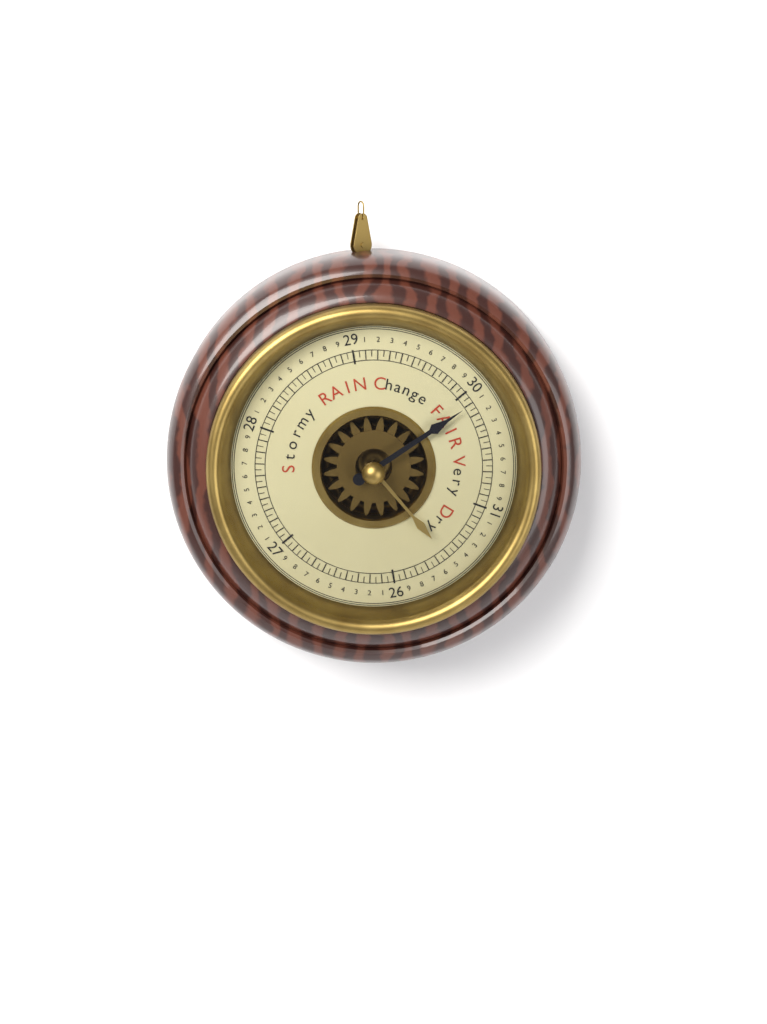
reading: 30.10 (no unit)
